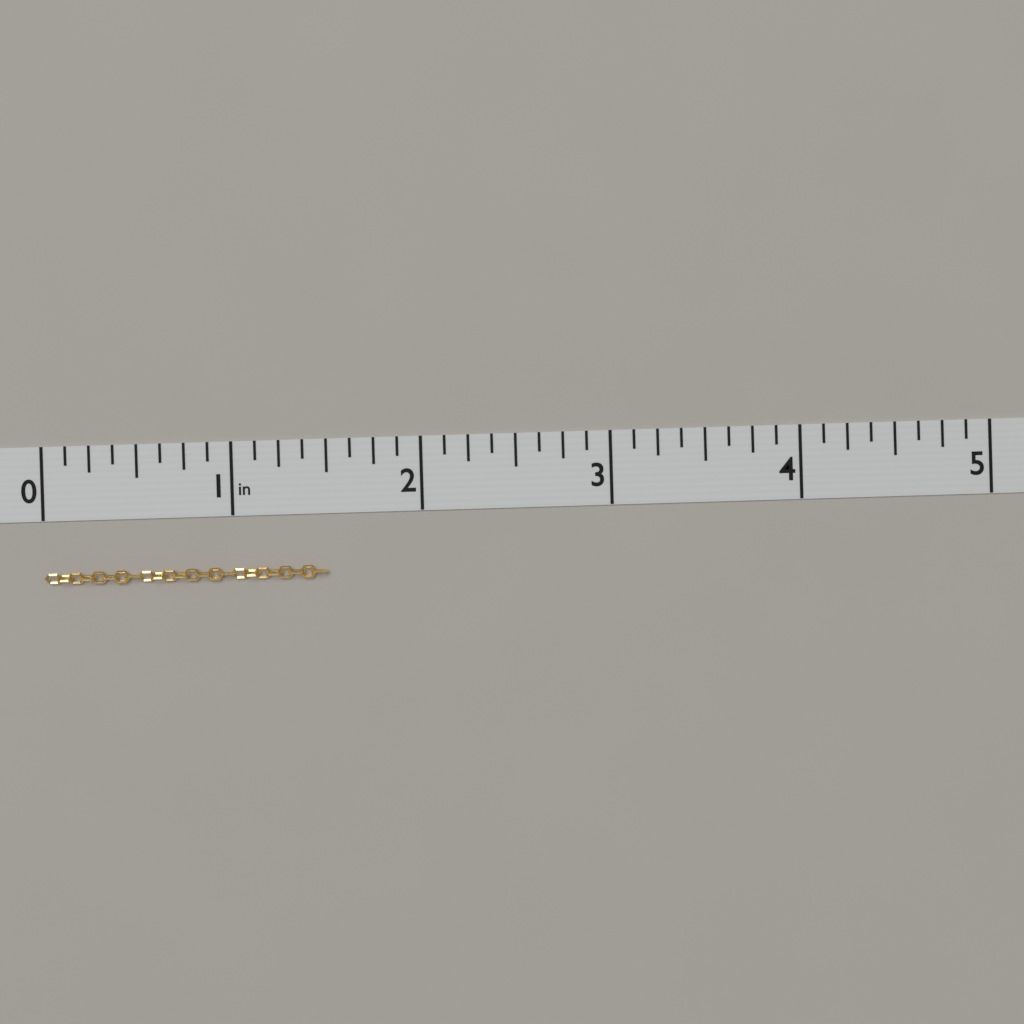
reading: 1.500 in
